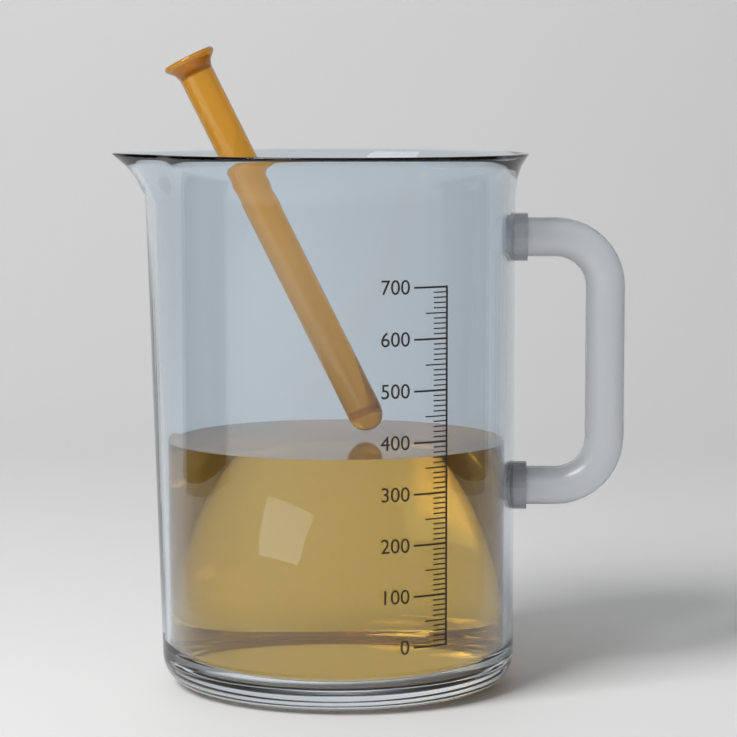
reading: 370 (no unit)
